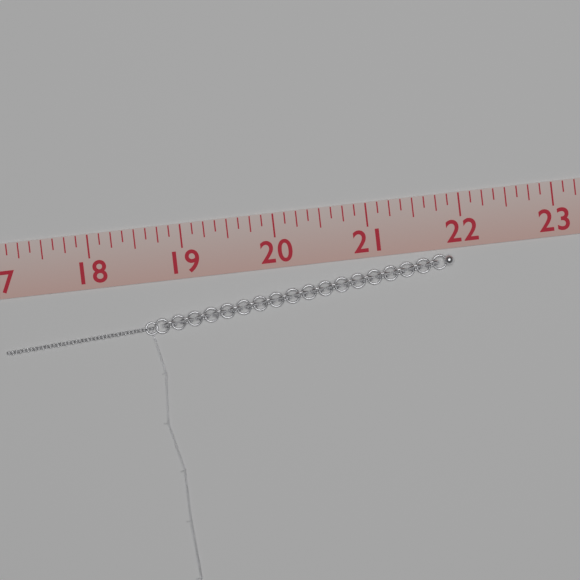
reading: 21.875 in
